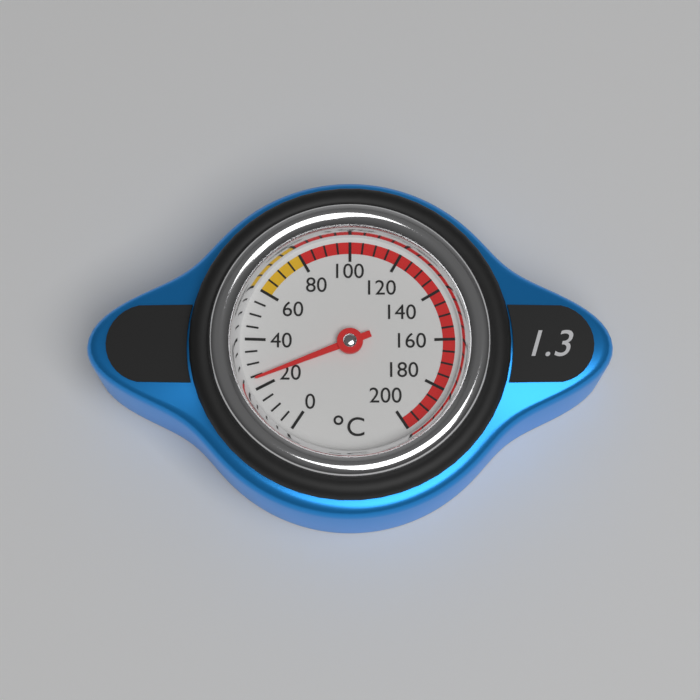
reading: 24 °C
